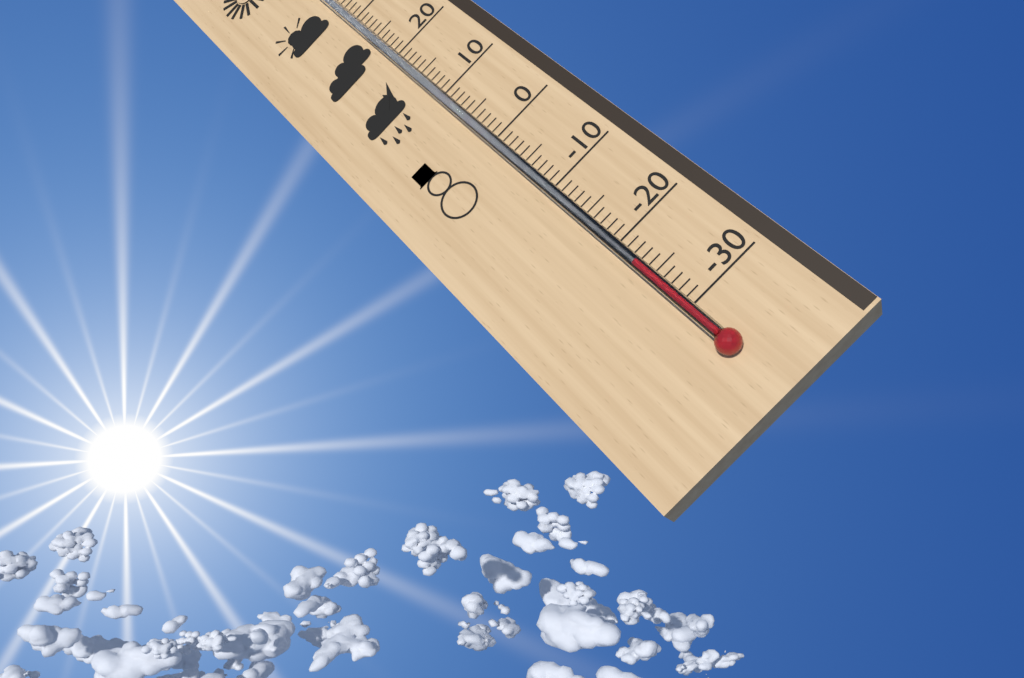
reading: -23 °C
